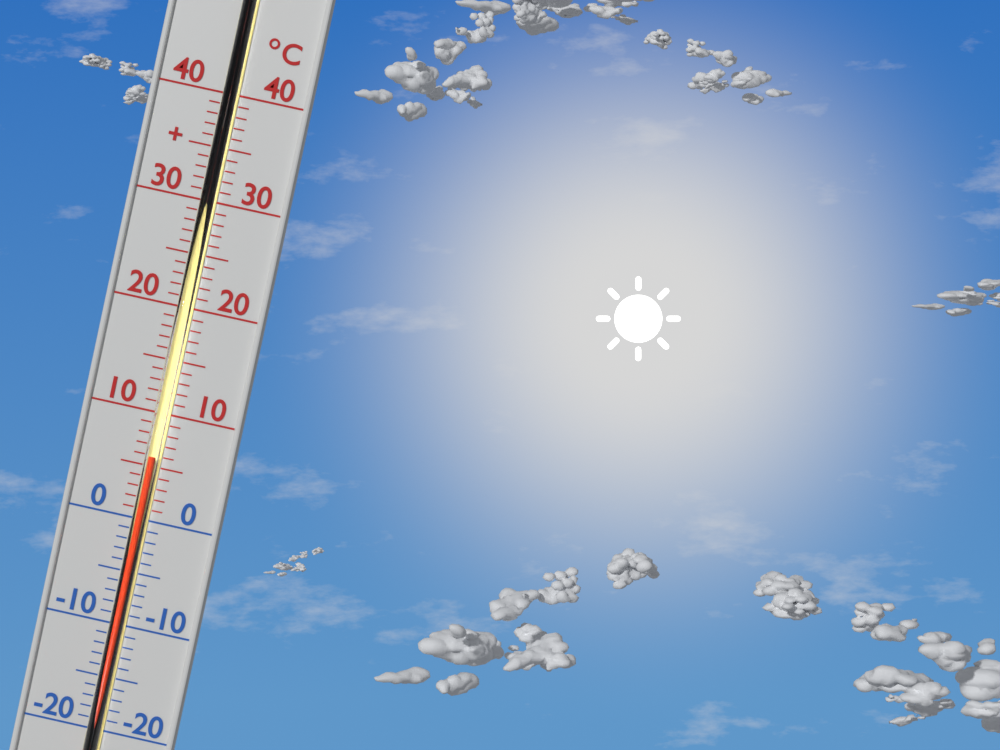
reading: 6 °C
